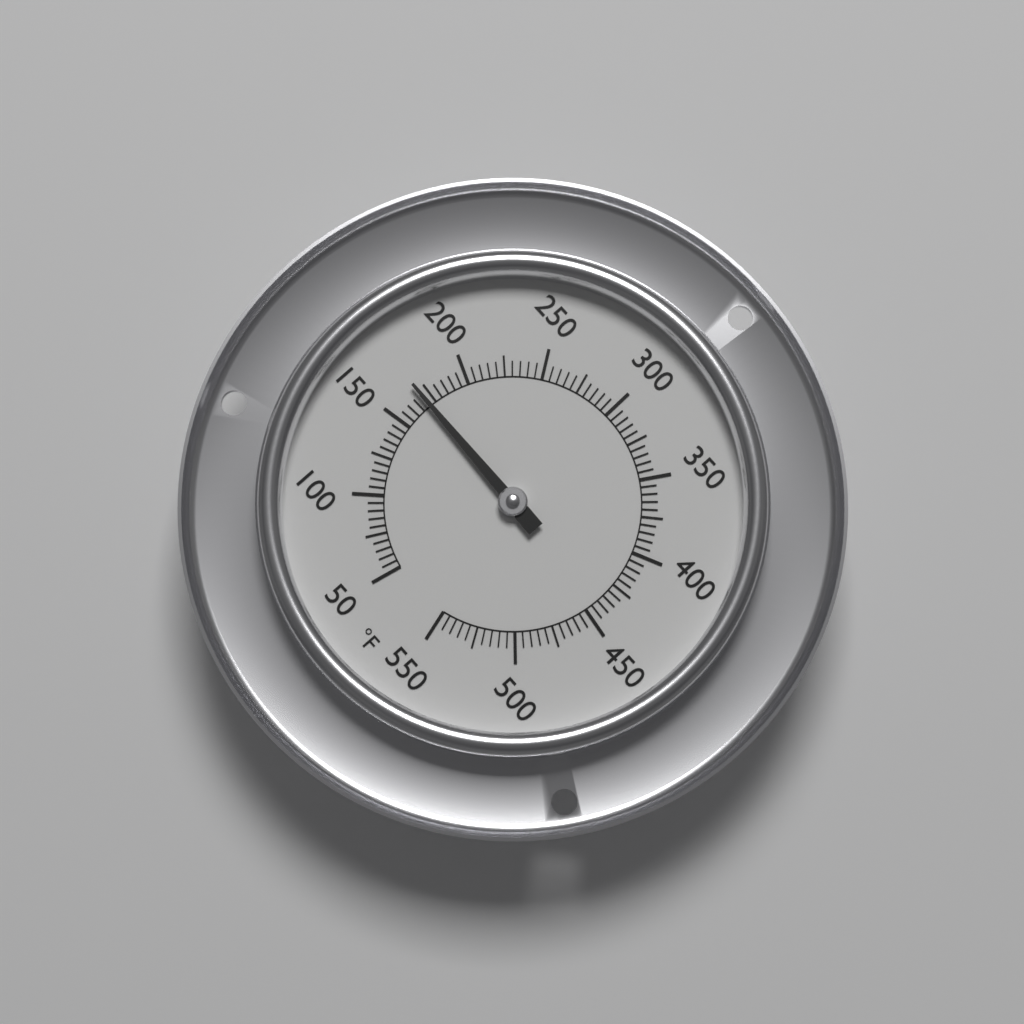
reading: 170 °F
